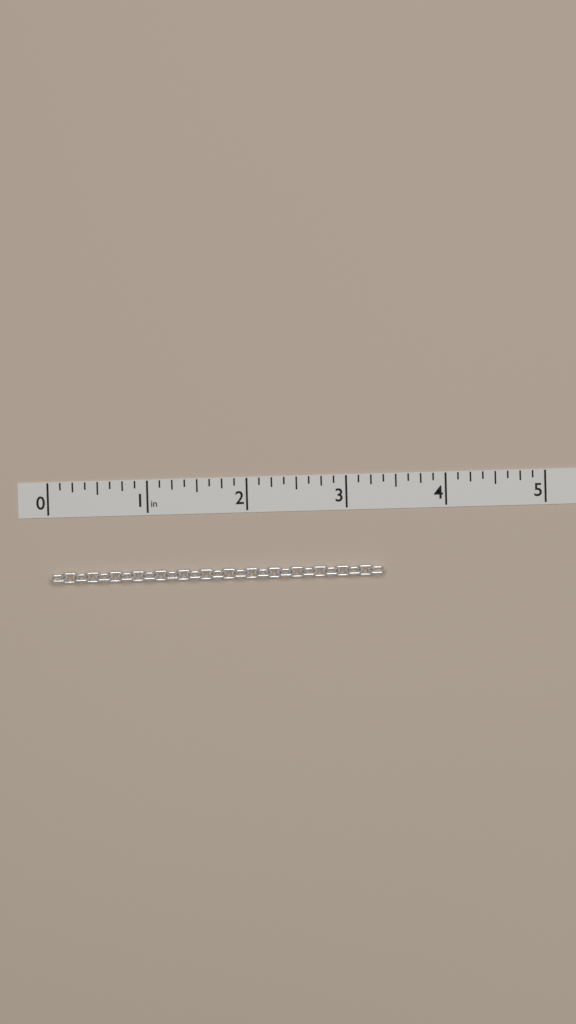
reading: 3.375 in
